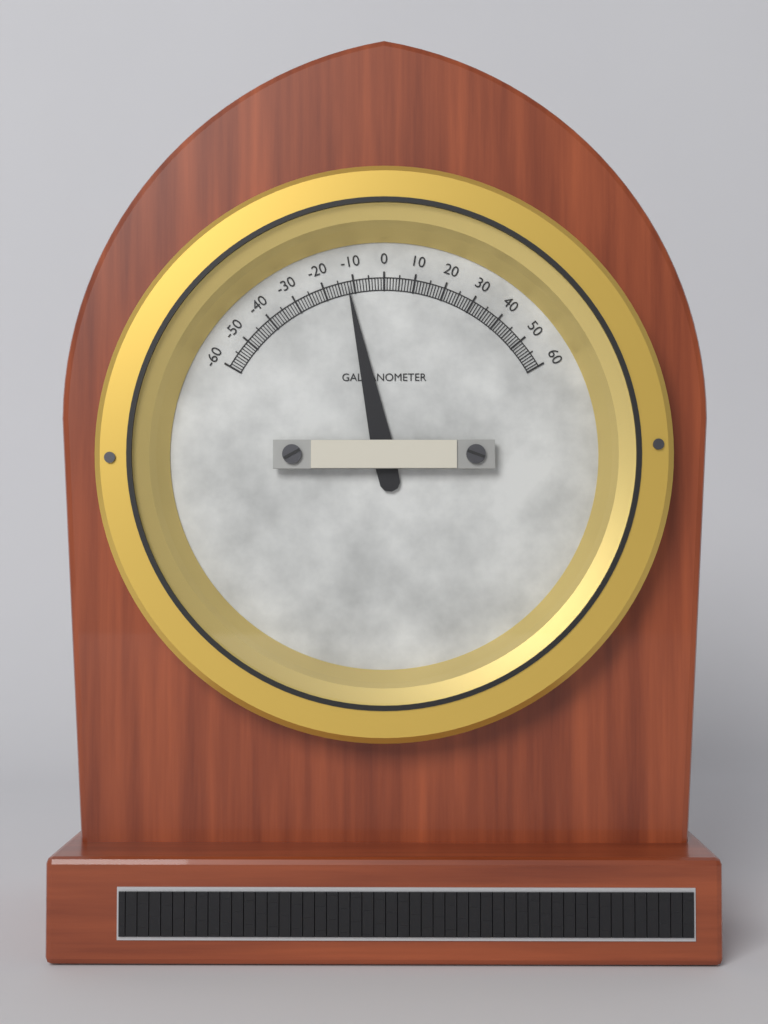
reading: -12 (no unit)
